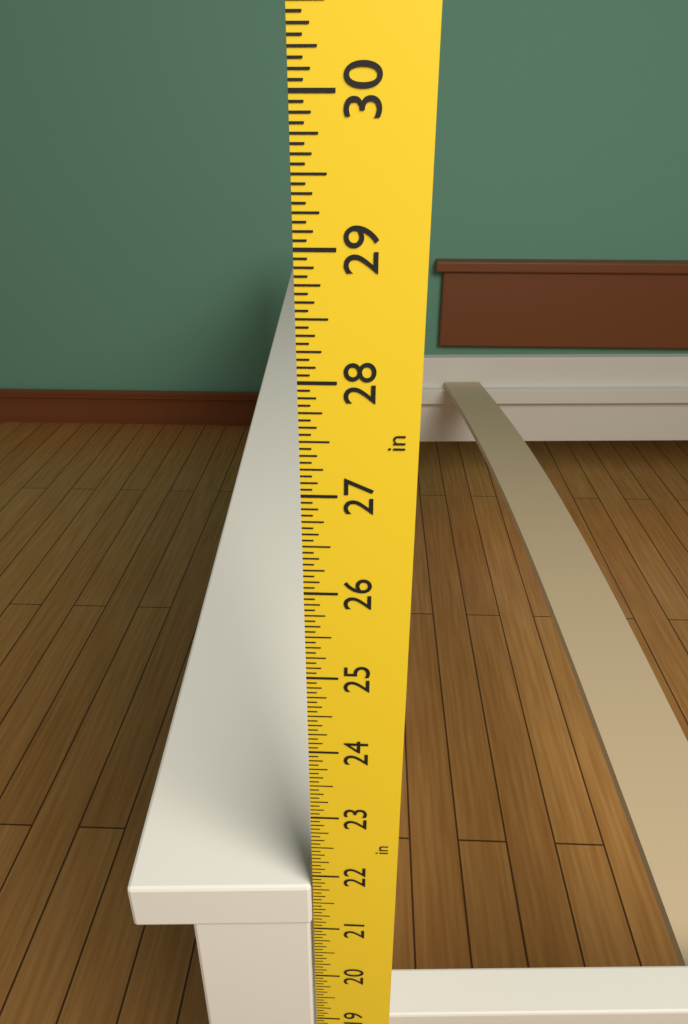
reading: 21.8125 in
